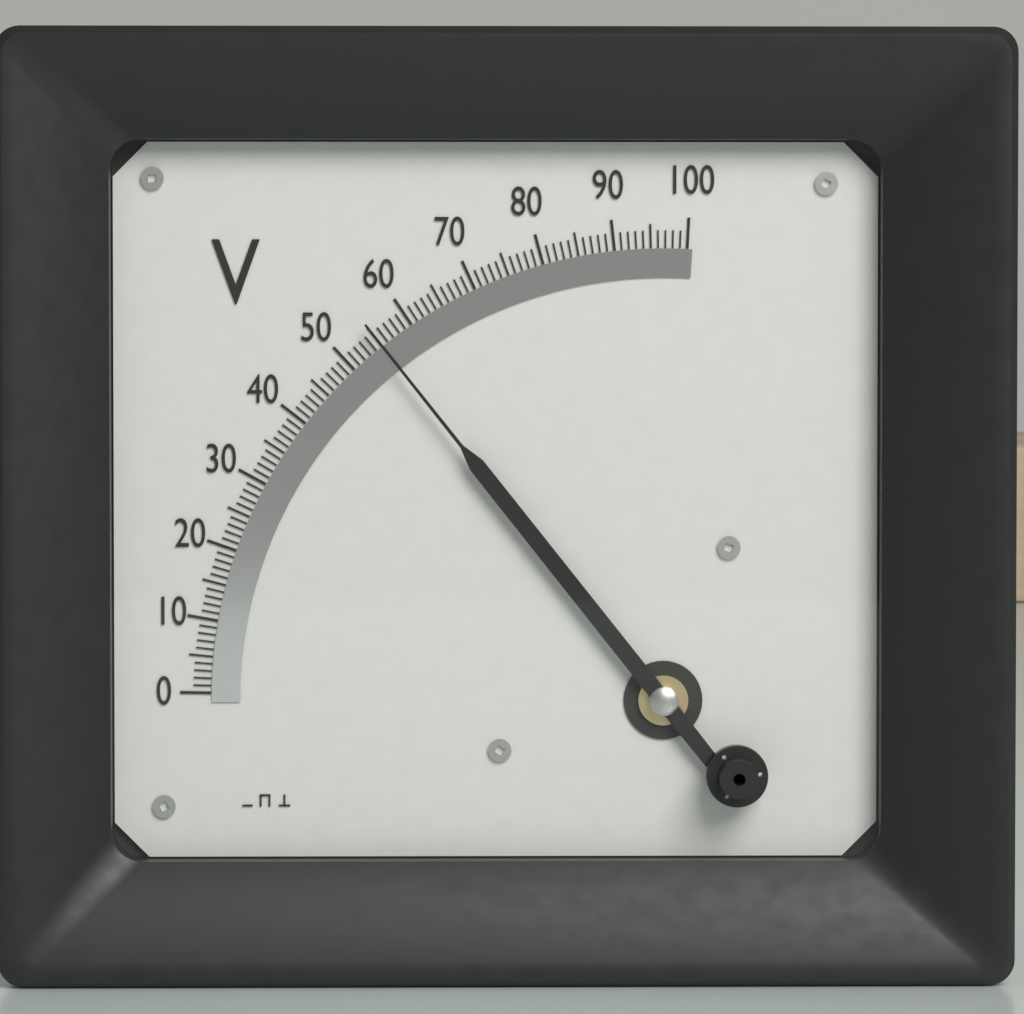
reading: 55 V
